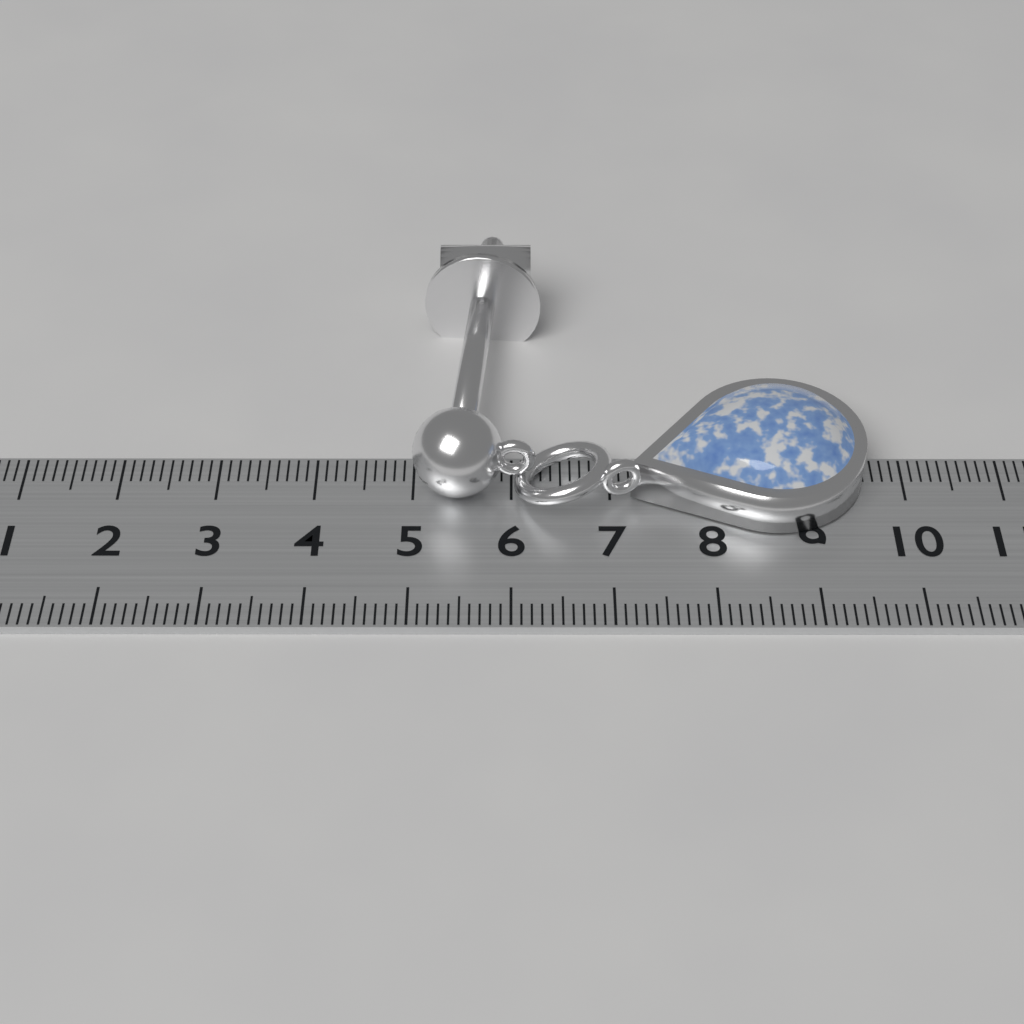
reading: 9.6 cm
